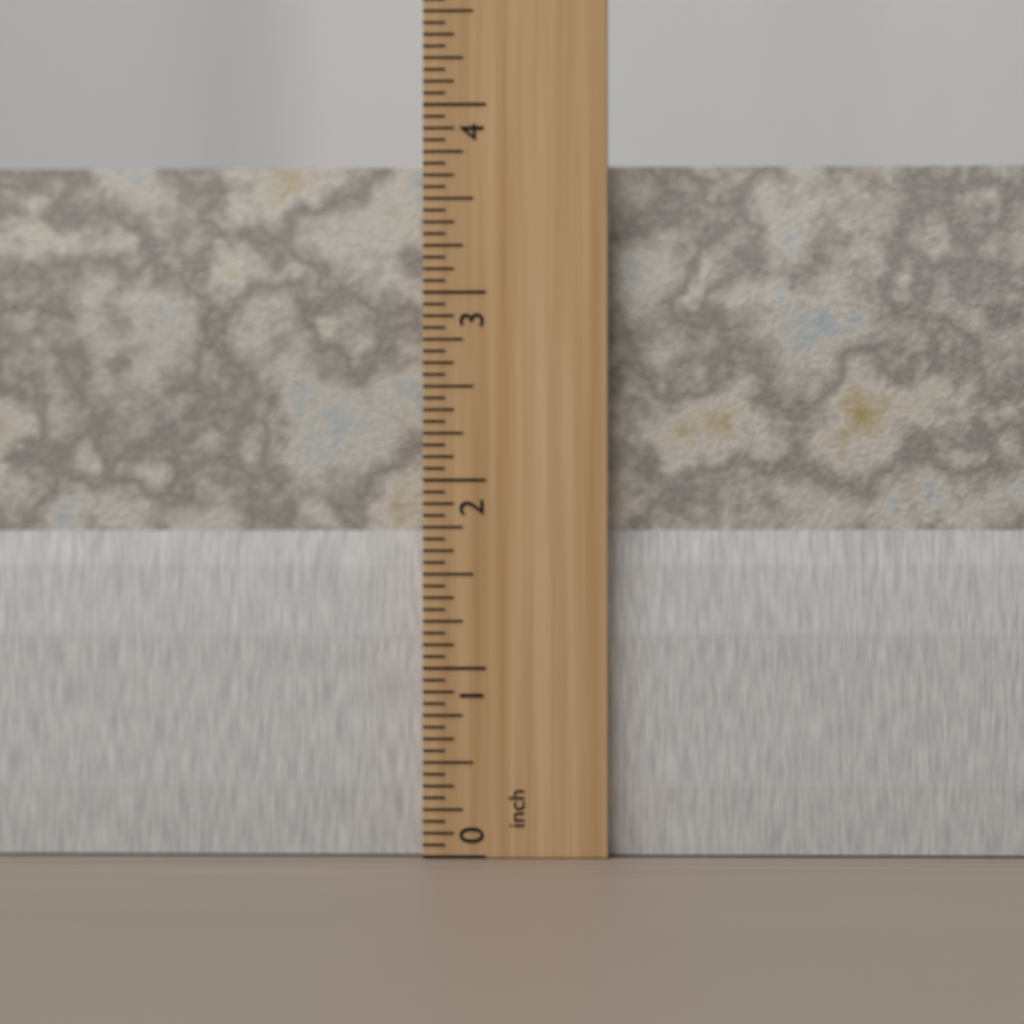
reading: 3.6875 inch
